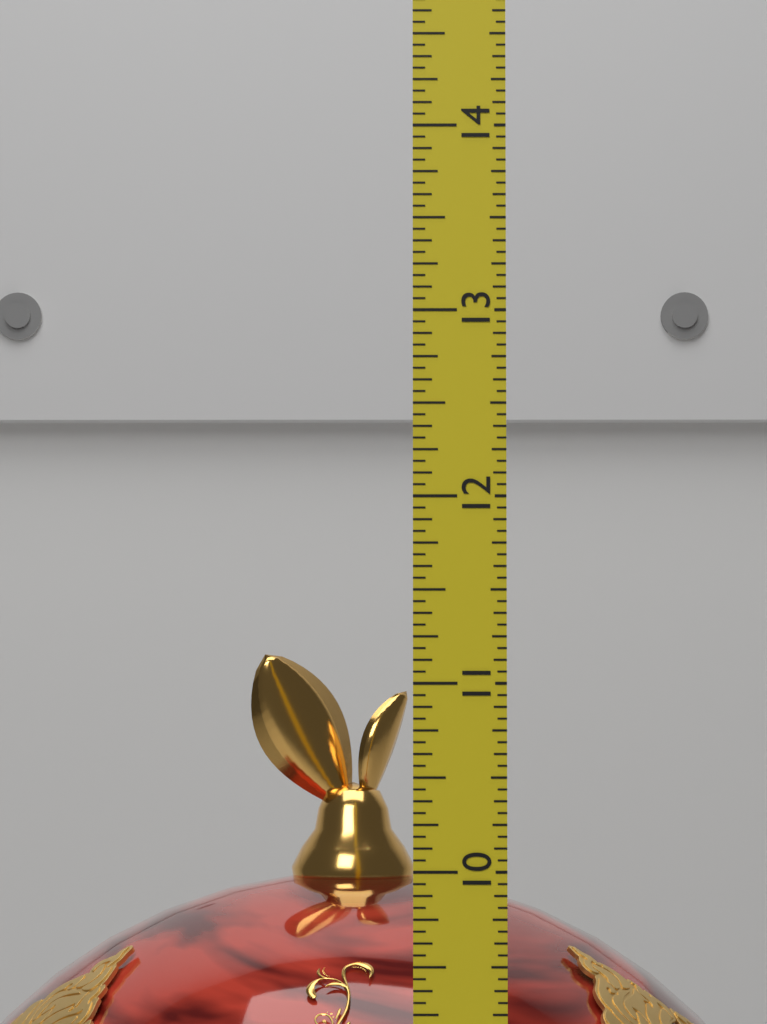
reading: 11.1875 (no unit)
